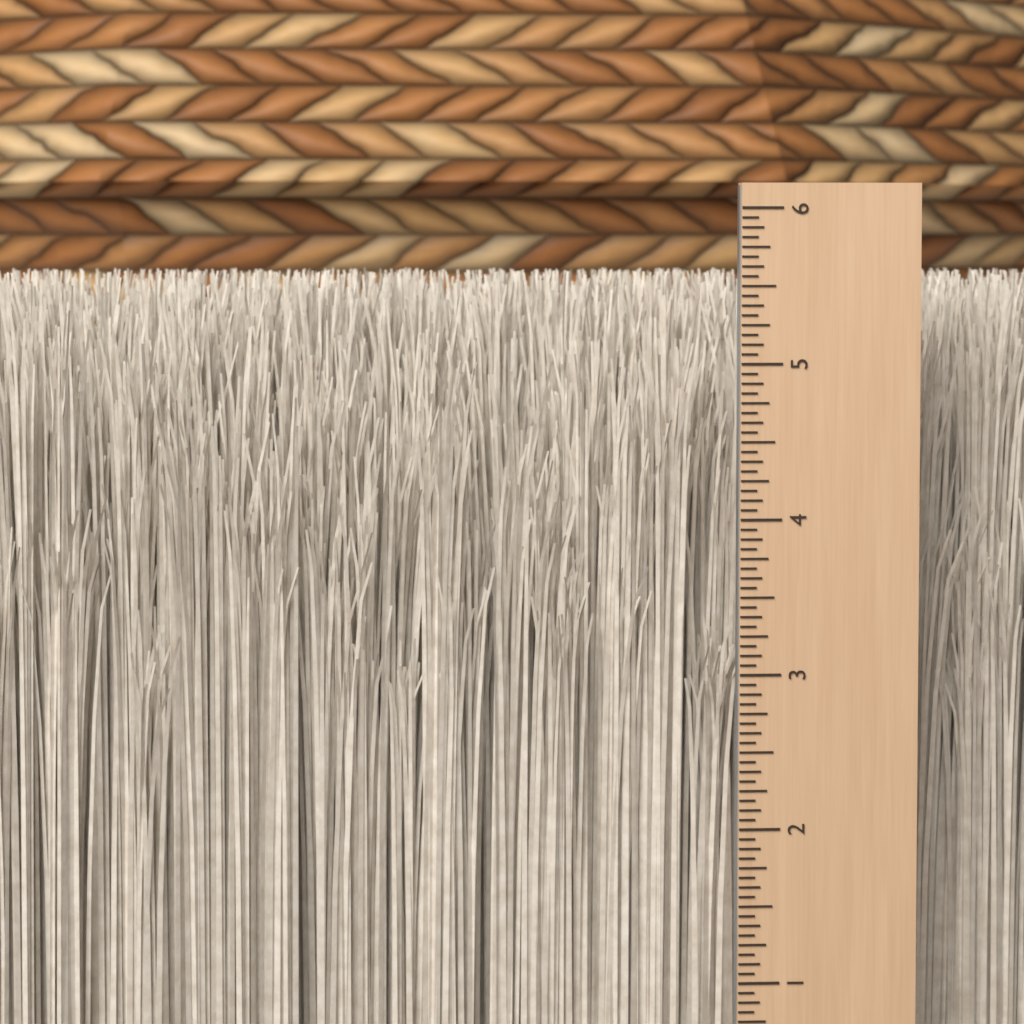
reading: 5.5625 in
